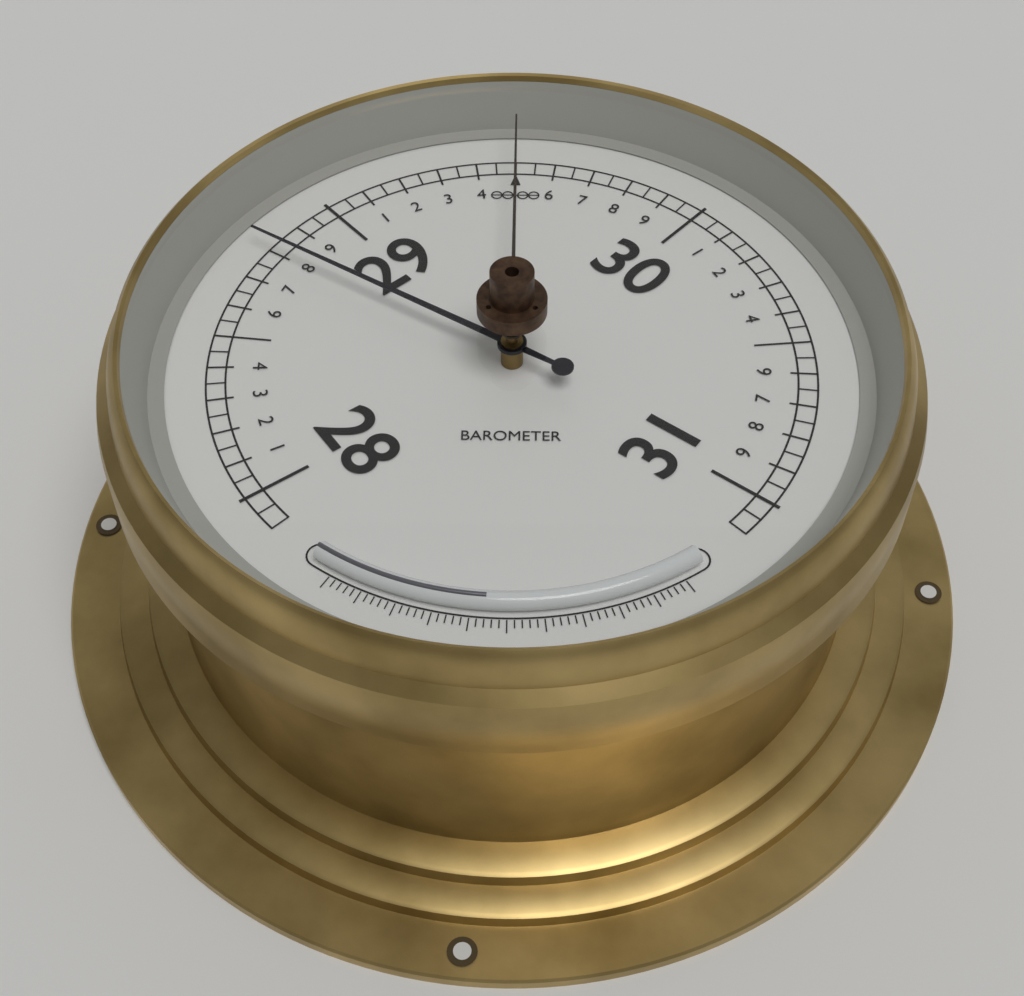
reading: 28.80 (no unit)
